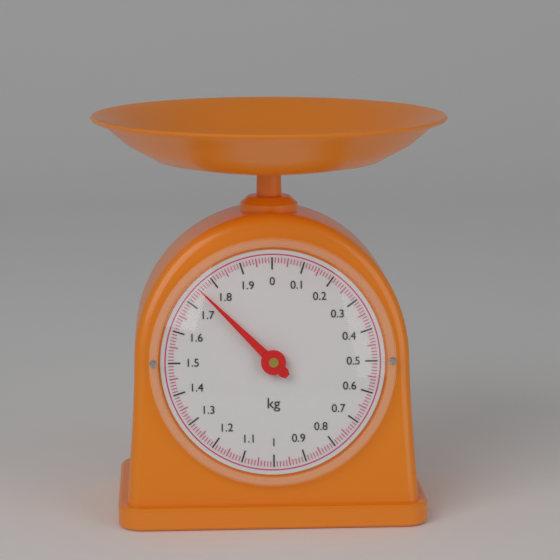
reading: 1.75 kg
